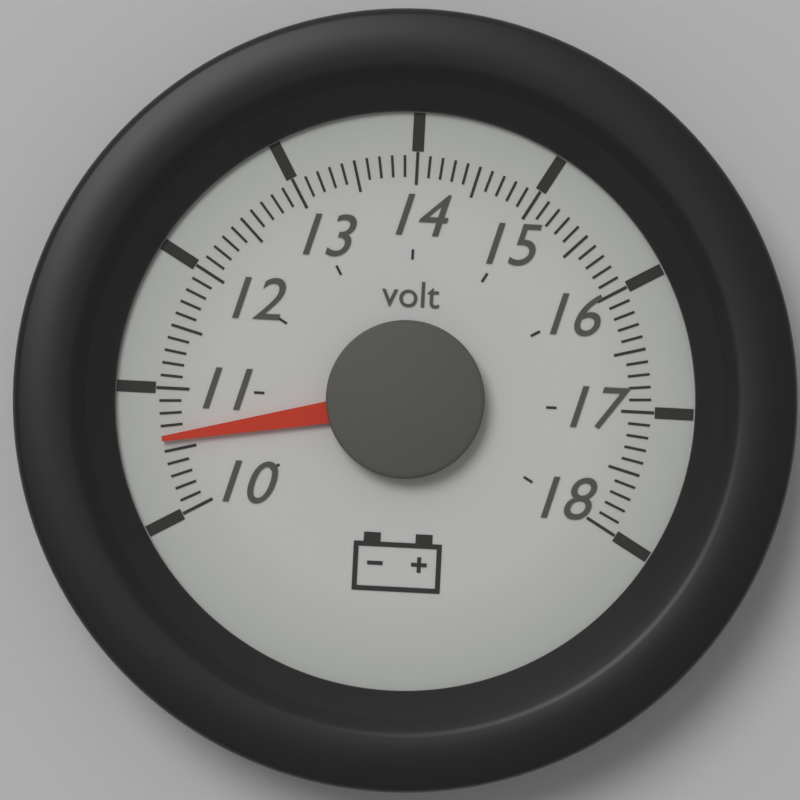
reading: 10.6 volt
